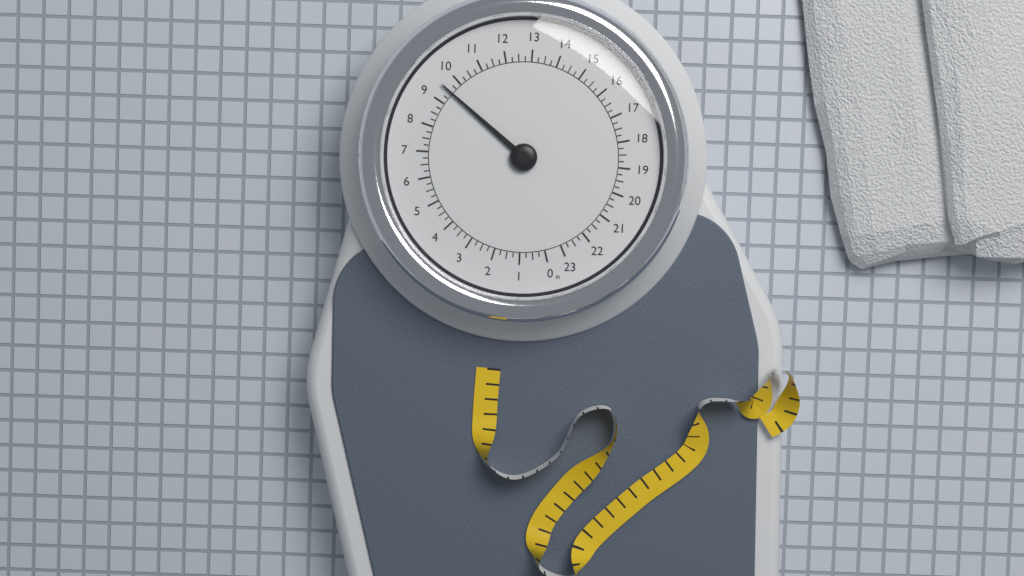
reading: 9.50 st
